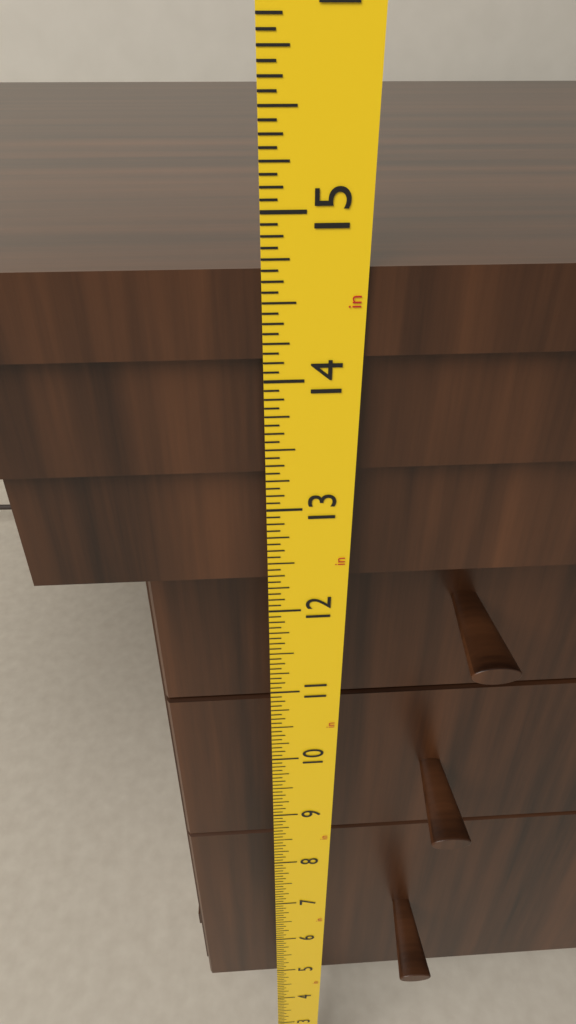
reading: 14.6875 in
